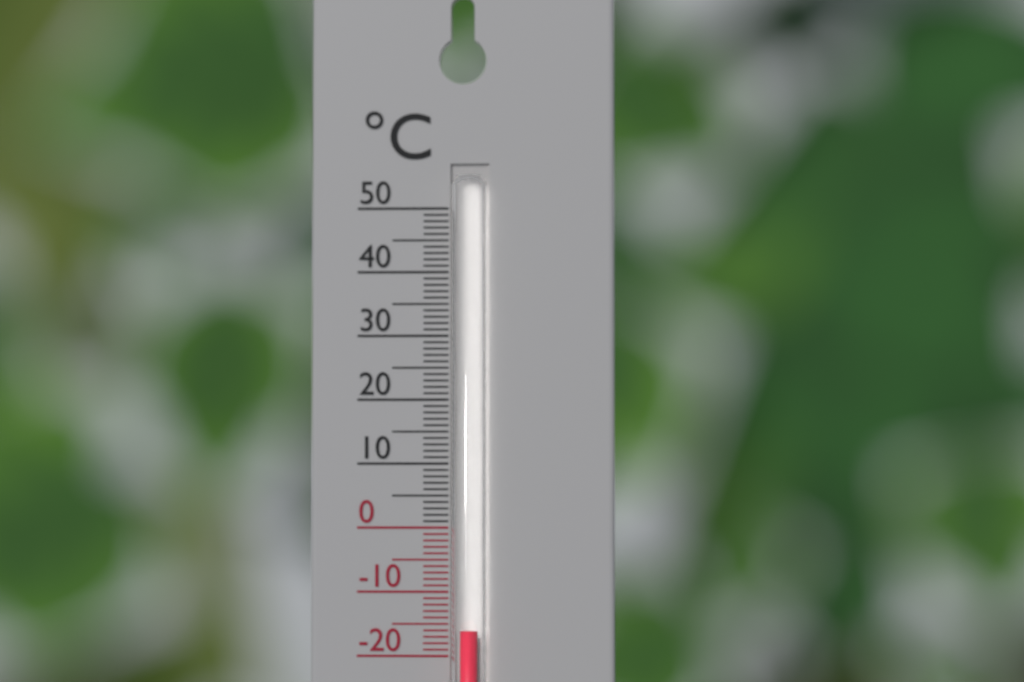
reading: -16 °C
